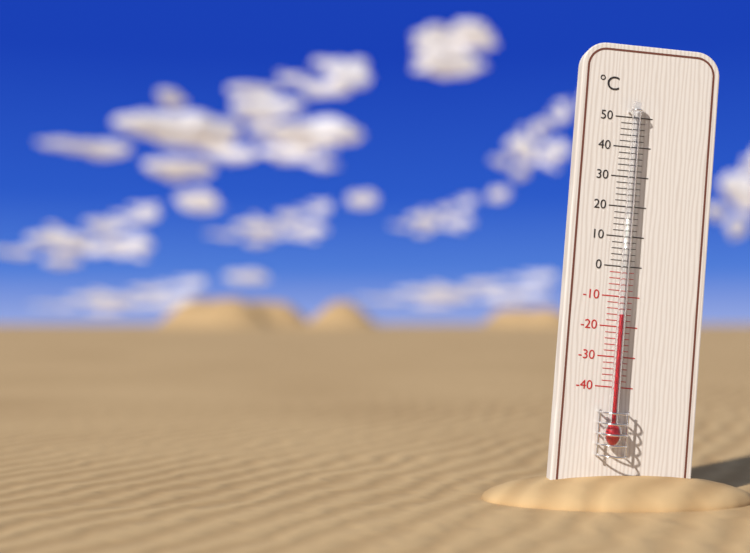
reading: -16 °C
